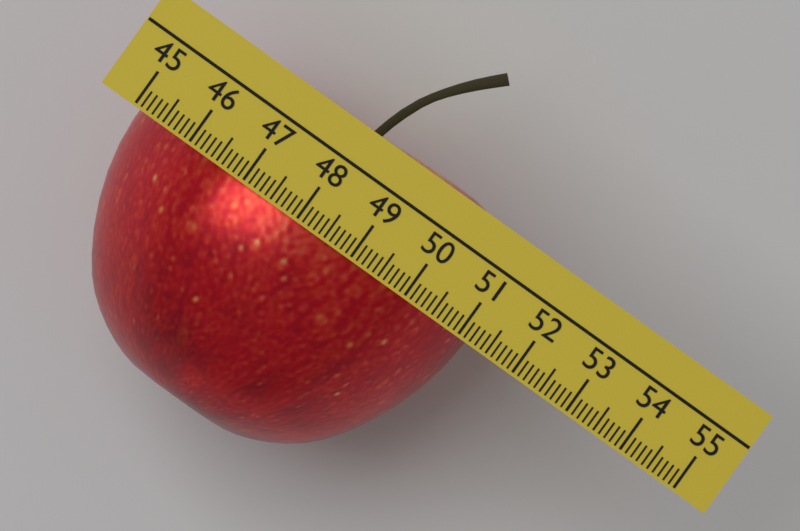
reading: 51.2 (no unit)
